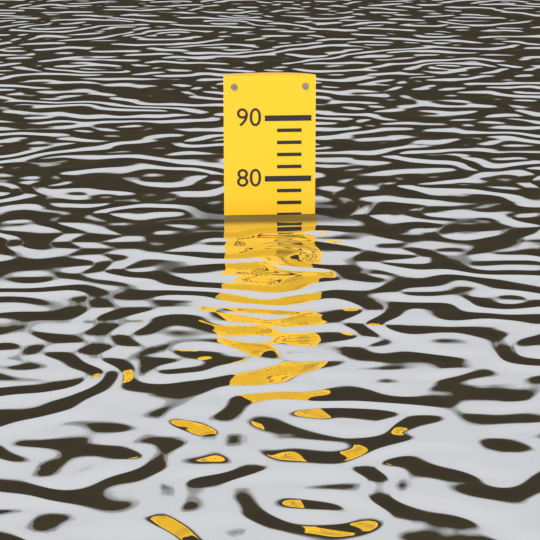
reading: 74 (no unit)
